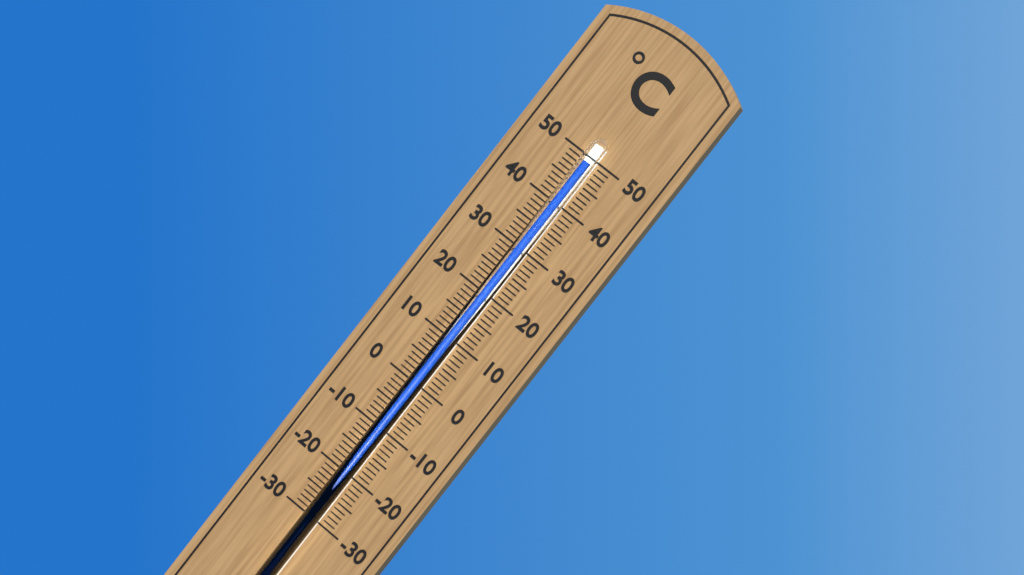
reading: 49 °C
